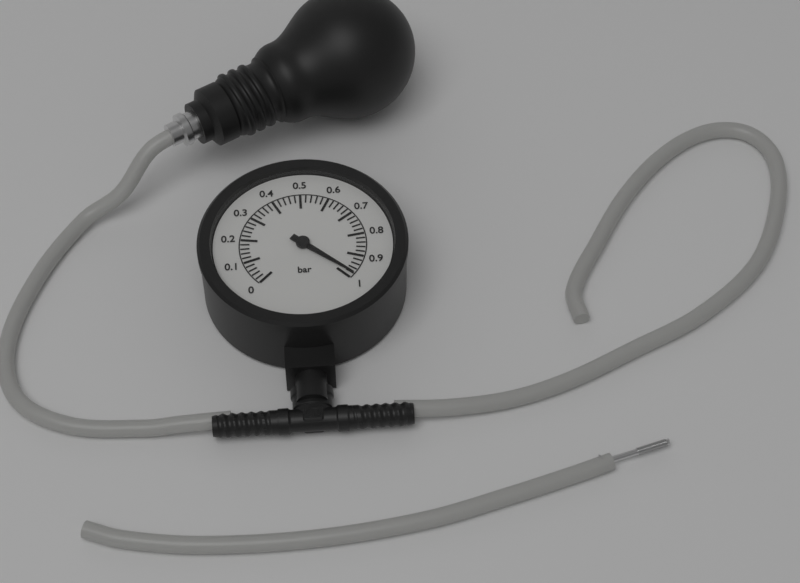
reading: 0.98 bar
